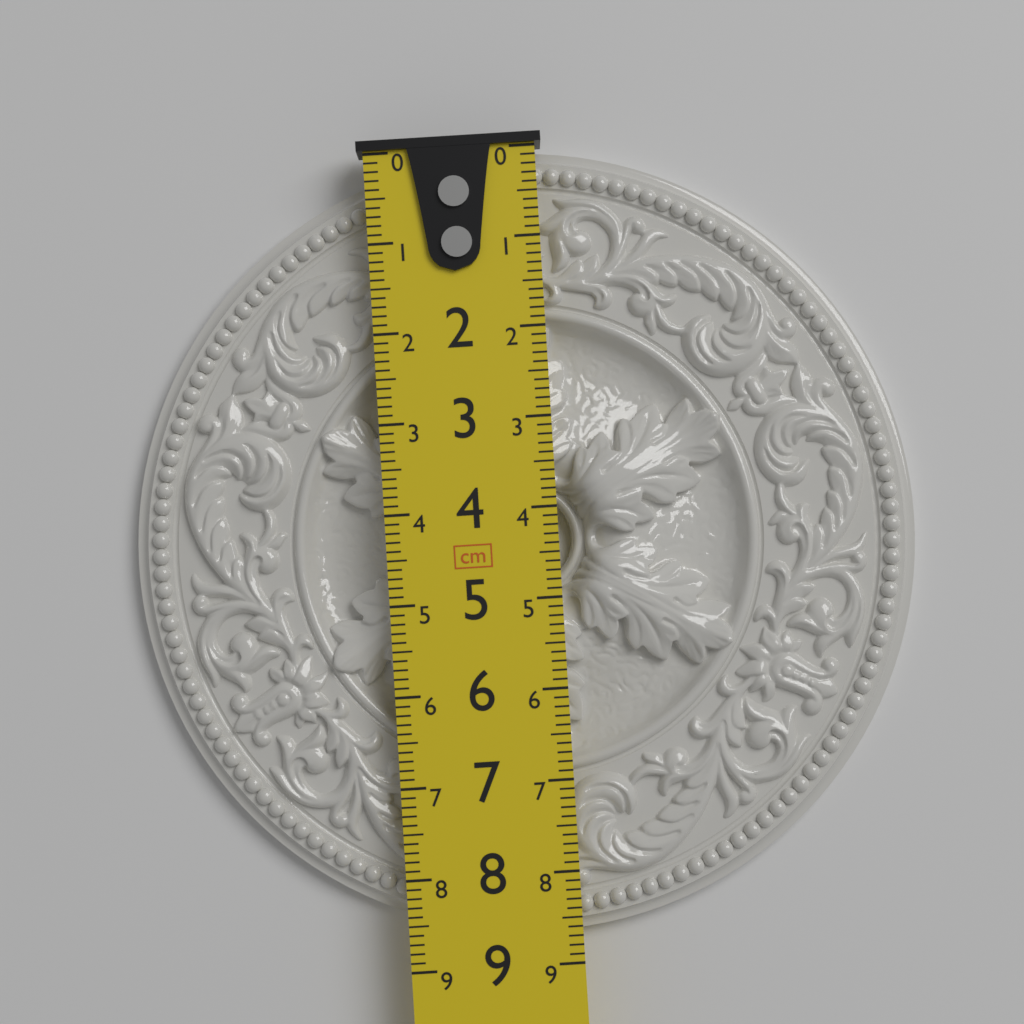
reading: 8.7 cm
